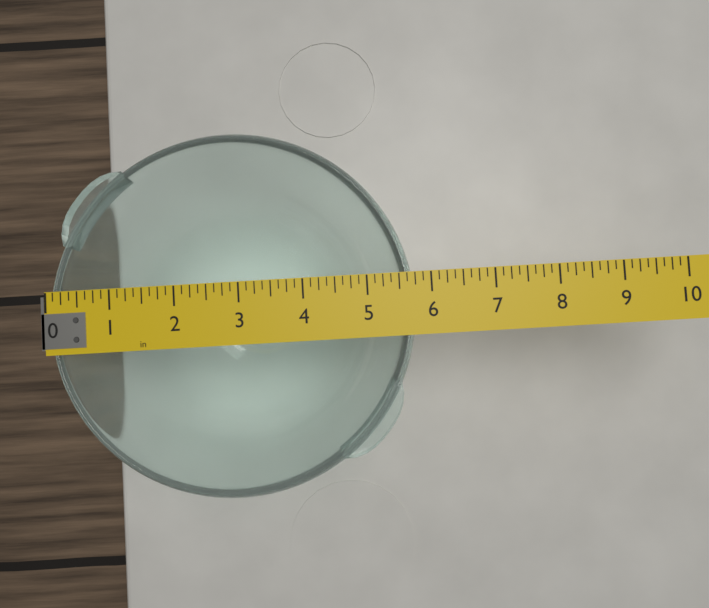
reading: 5.750 in
